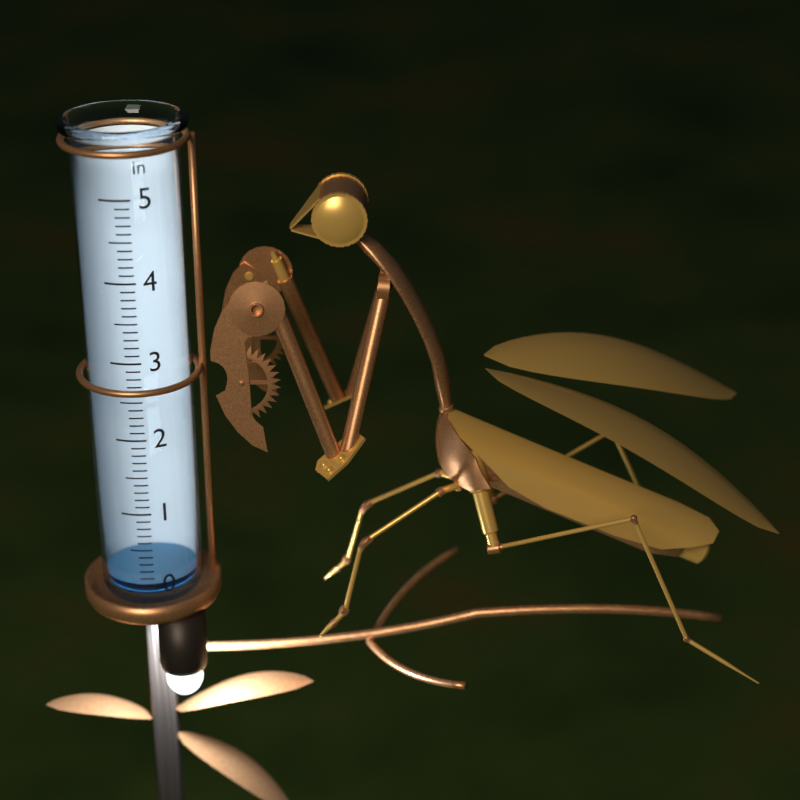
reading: 0.0 in
